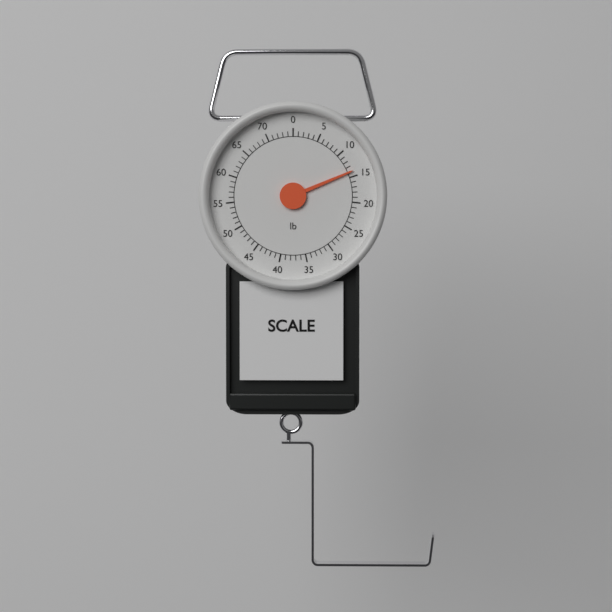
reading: 14 lb
